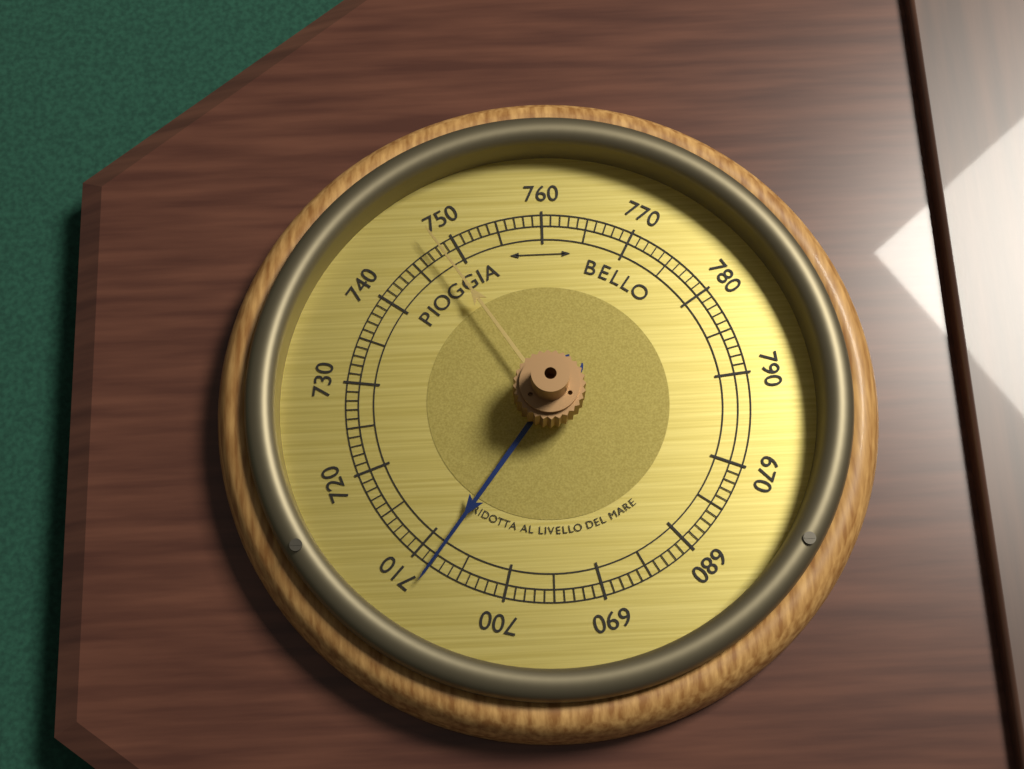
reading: 708 (no unit)
